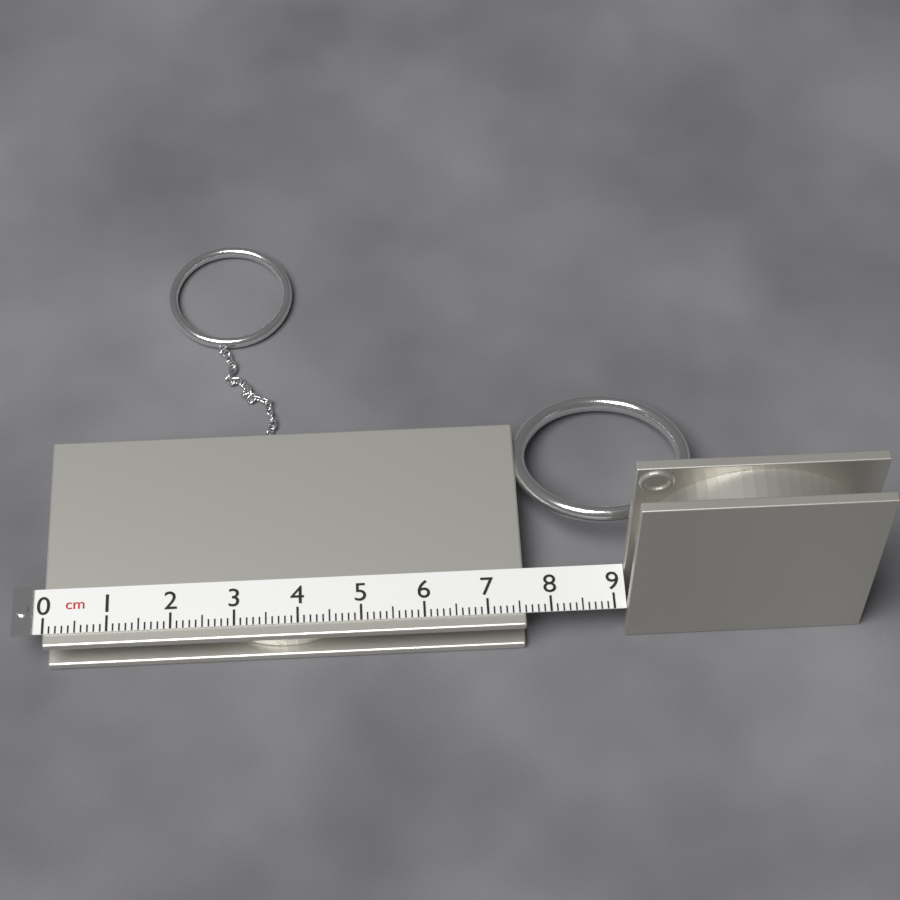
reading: 7.6 cm
